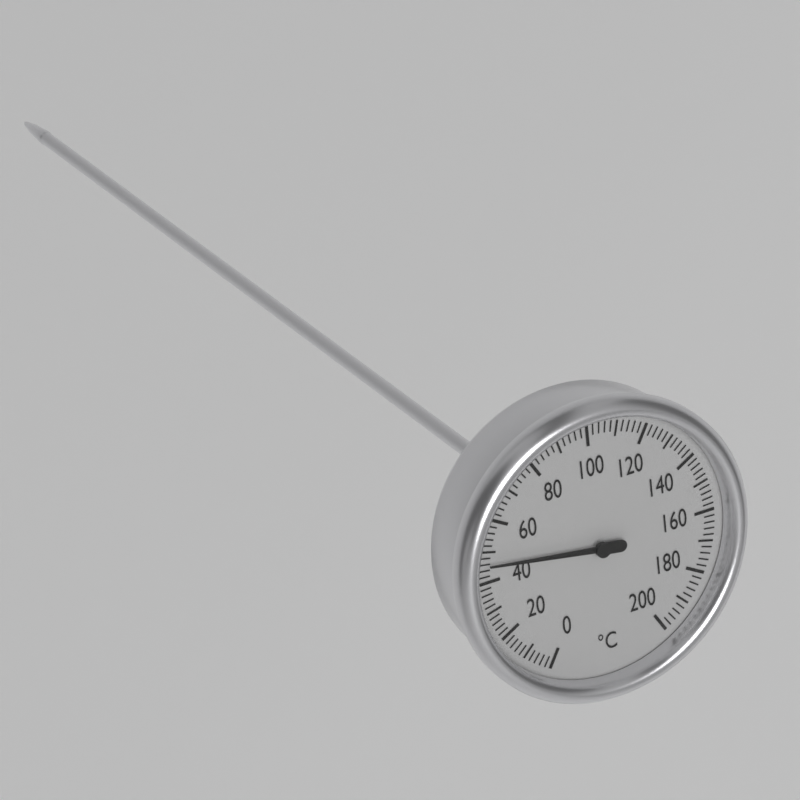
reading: 46 °C
